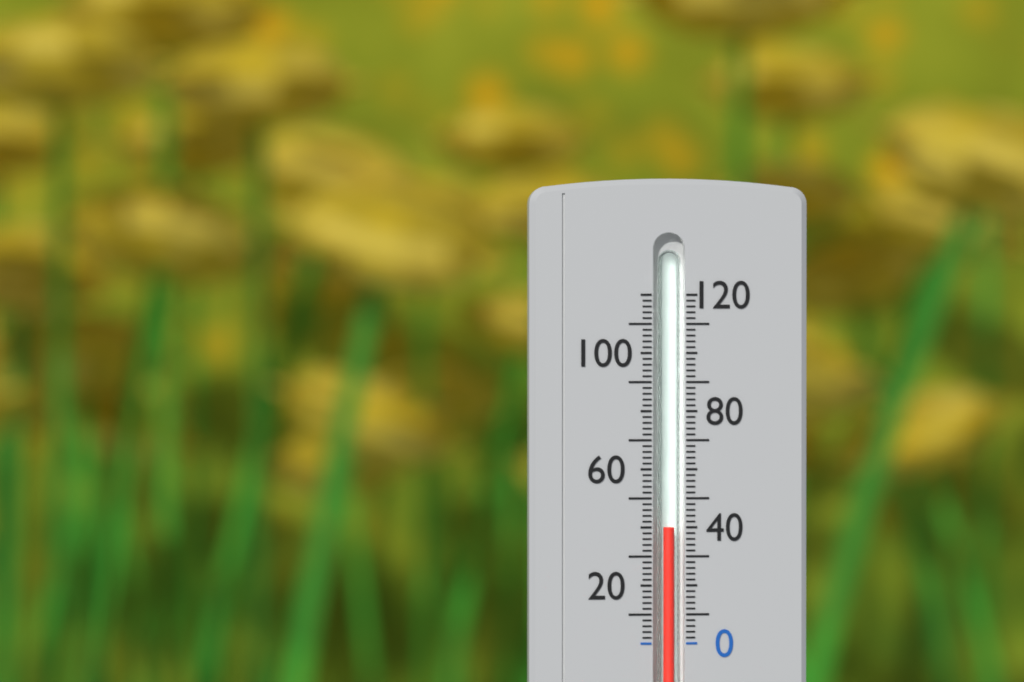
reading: 40 (no unit)
